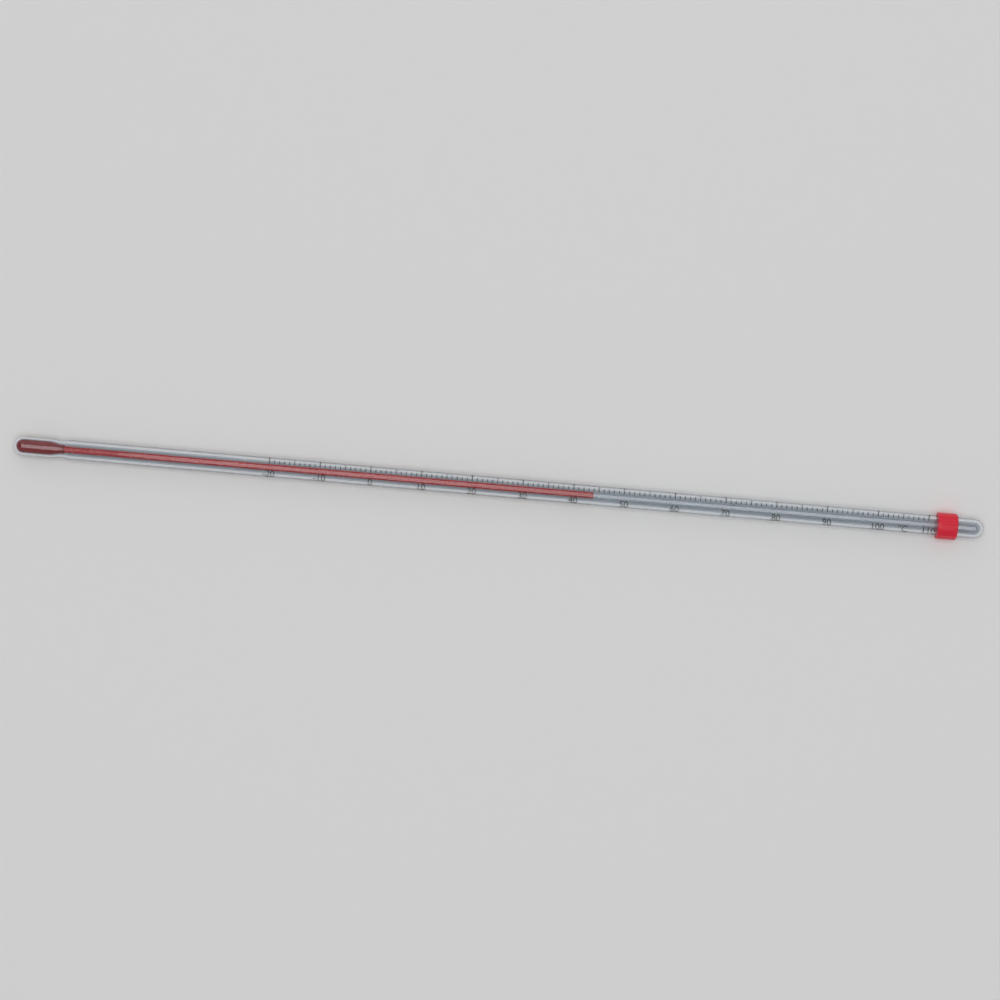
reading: 44 °C
